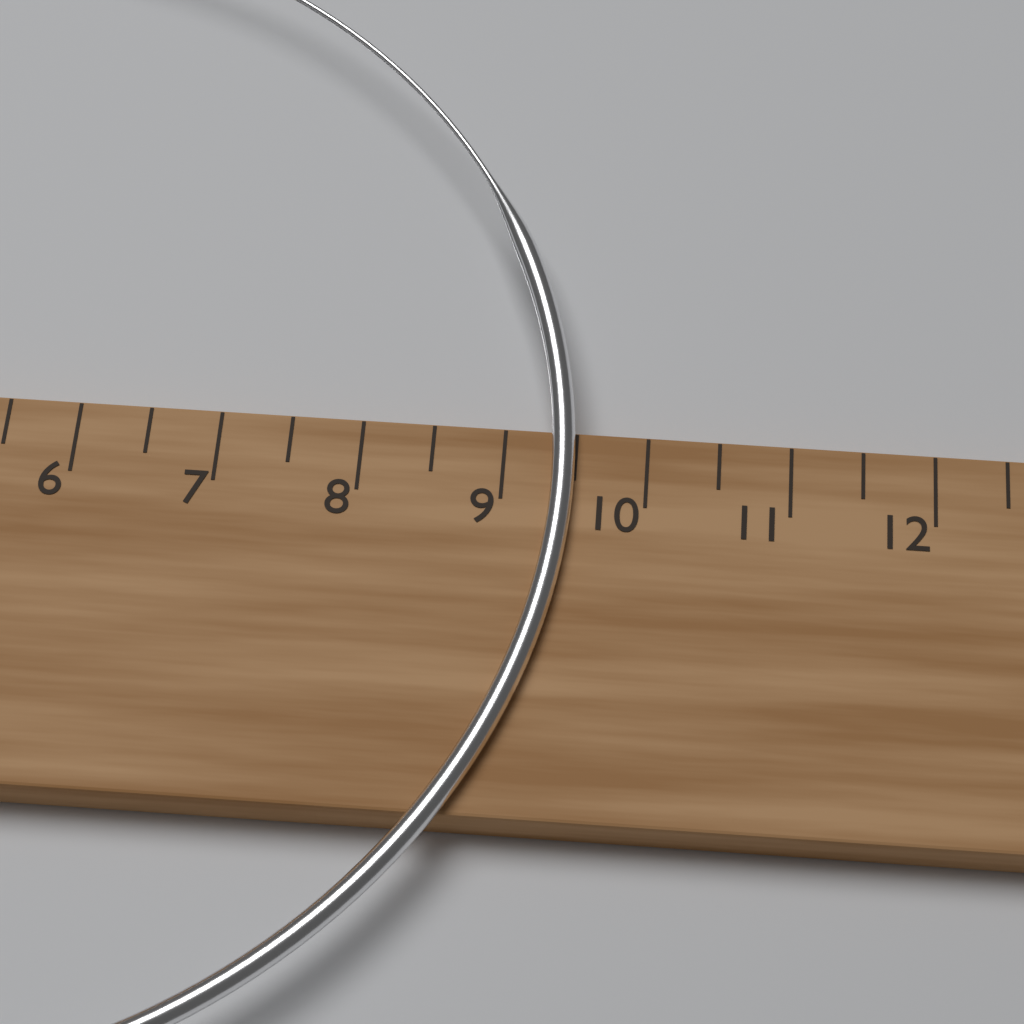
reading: 9.5 cm
